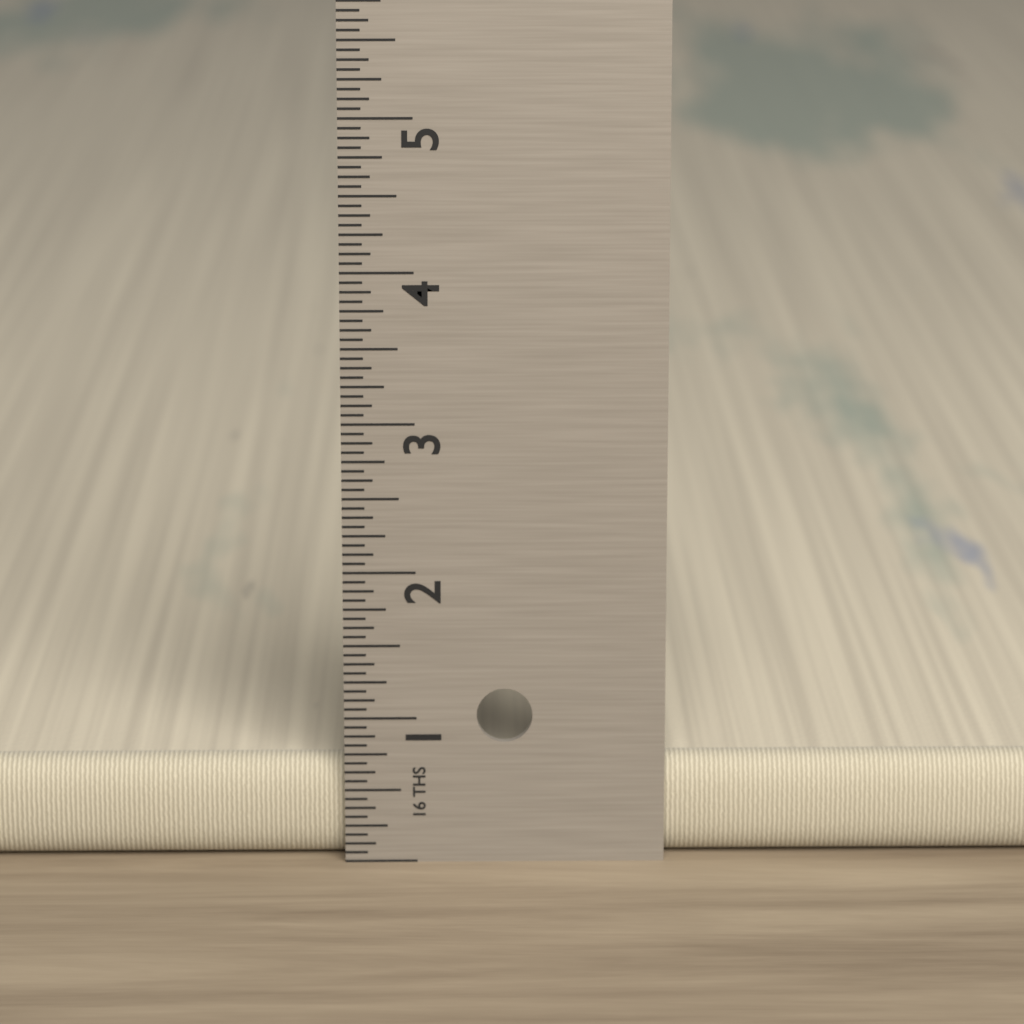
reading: 0.6875 in
